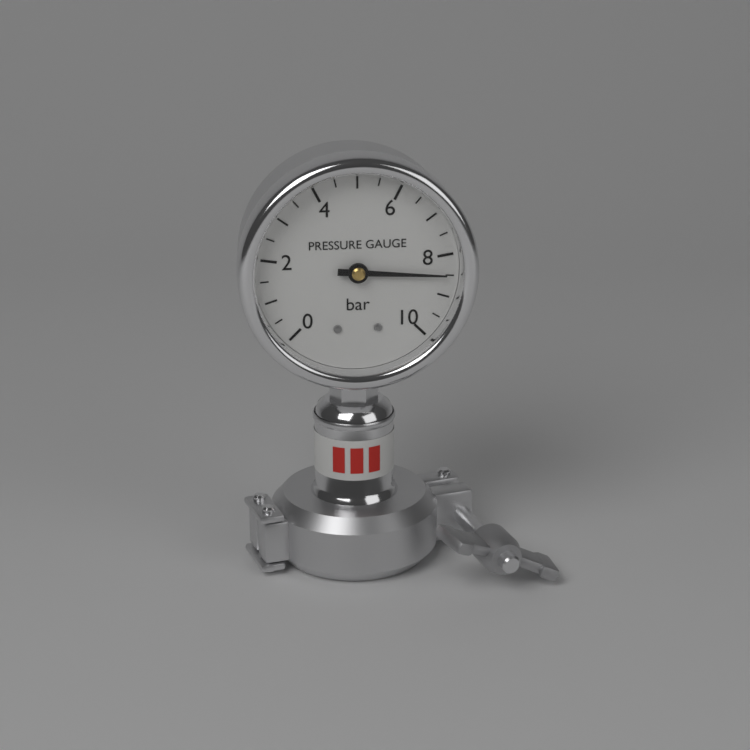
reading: 8.5 bar
